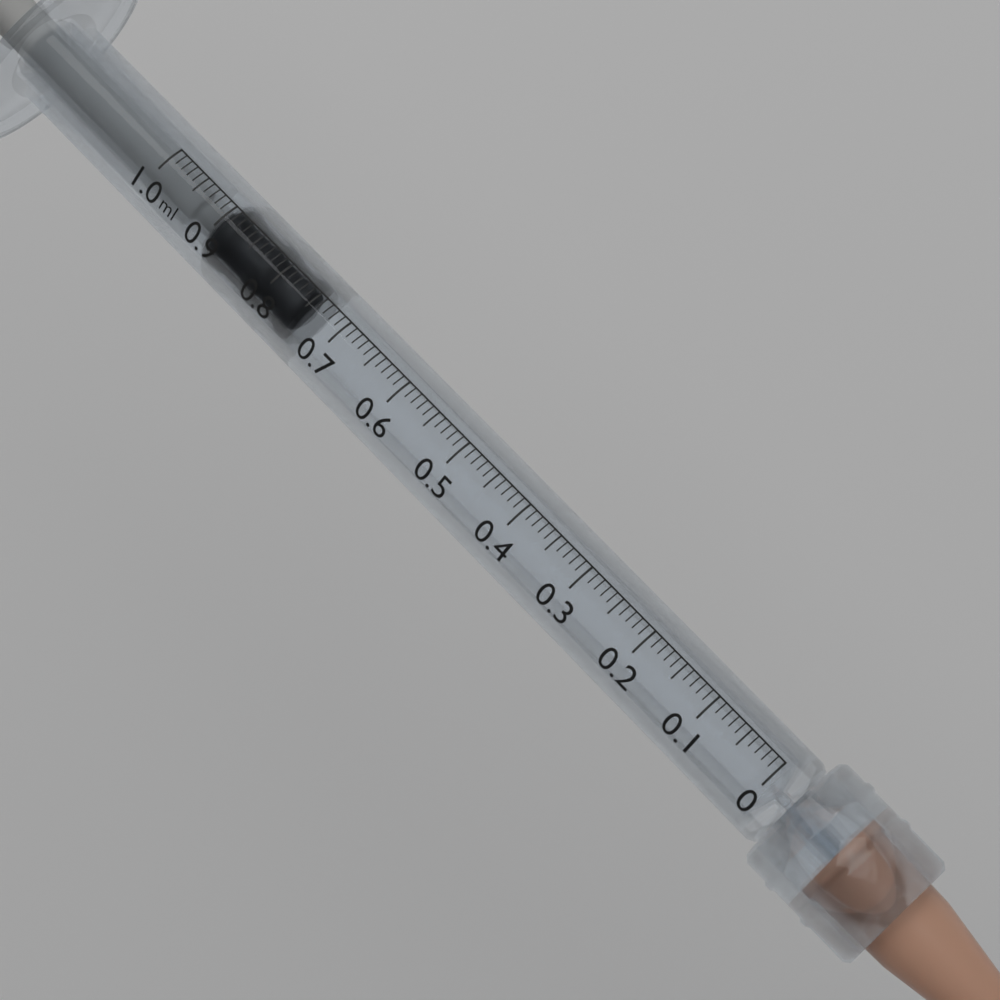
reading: 0.75 ml
